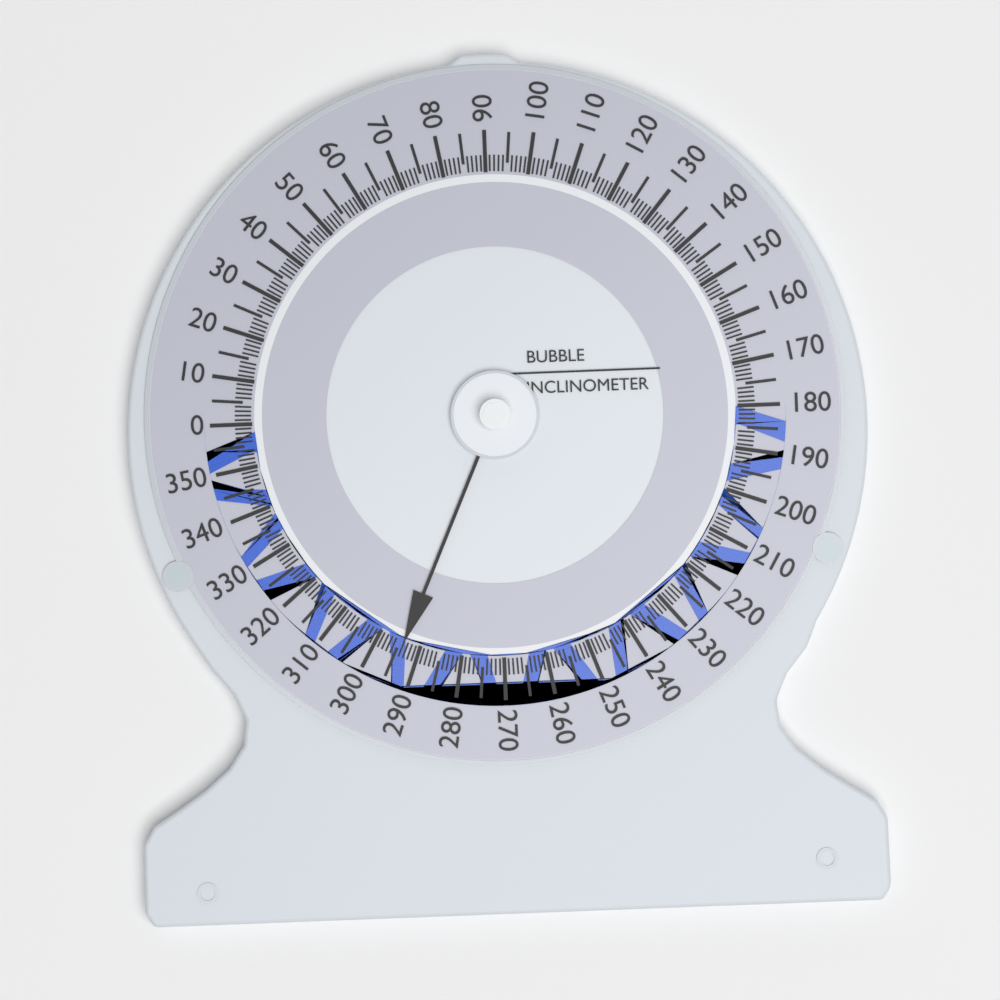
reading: 294 (no unit)
